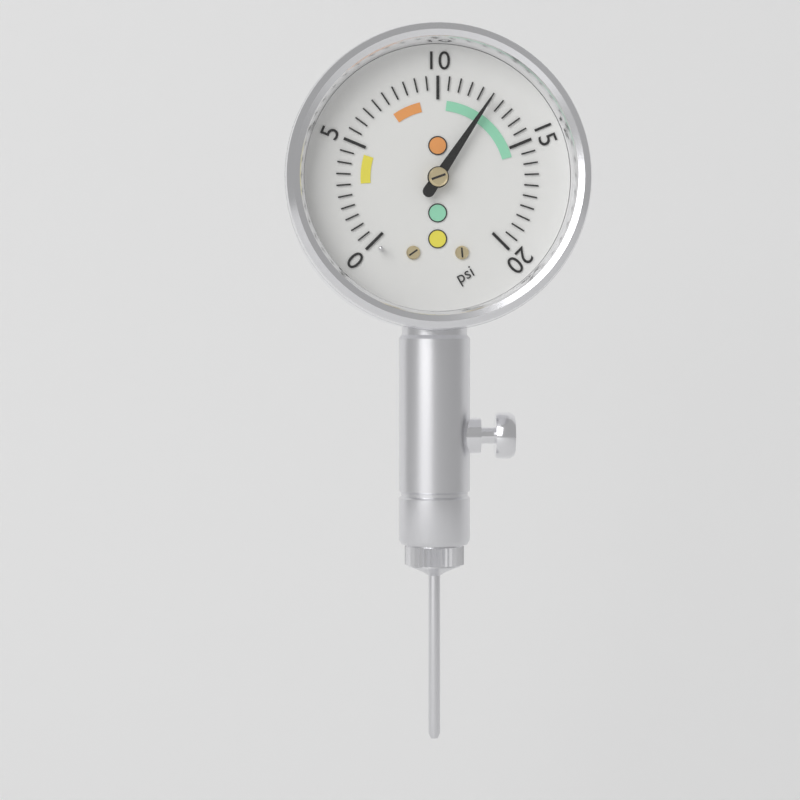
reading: 12.5 psi
